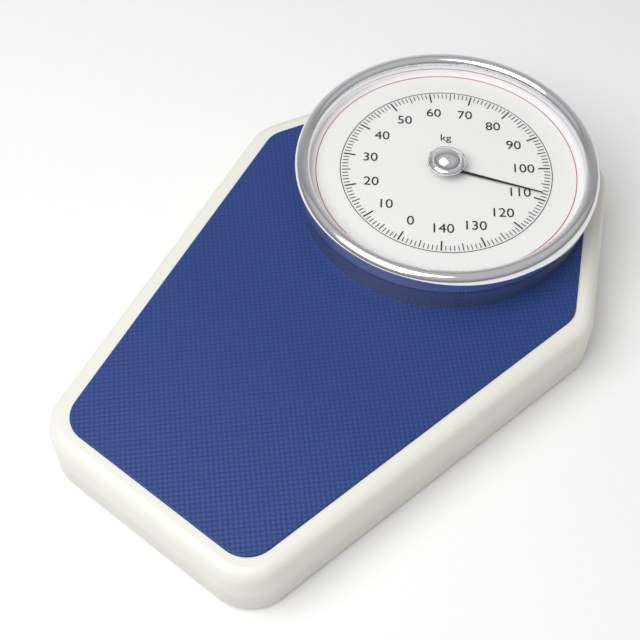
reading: 108 kg
